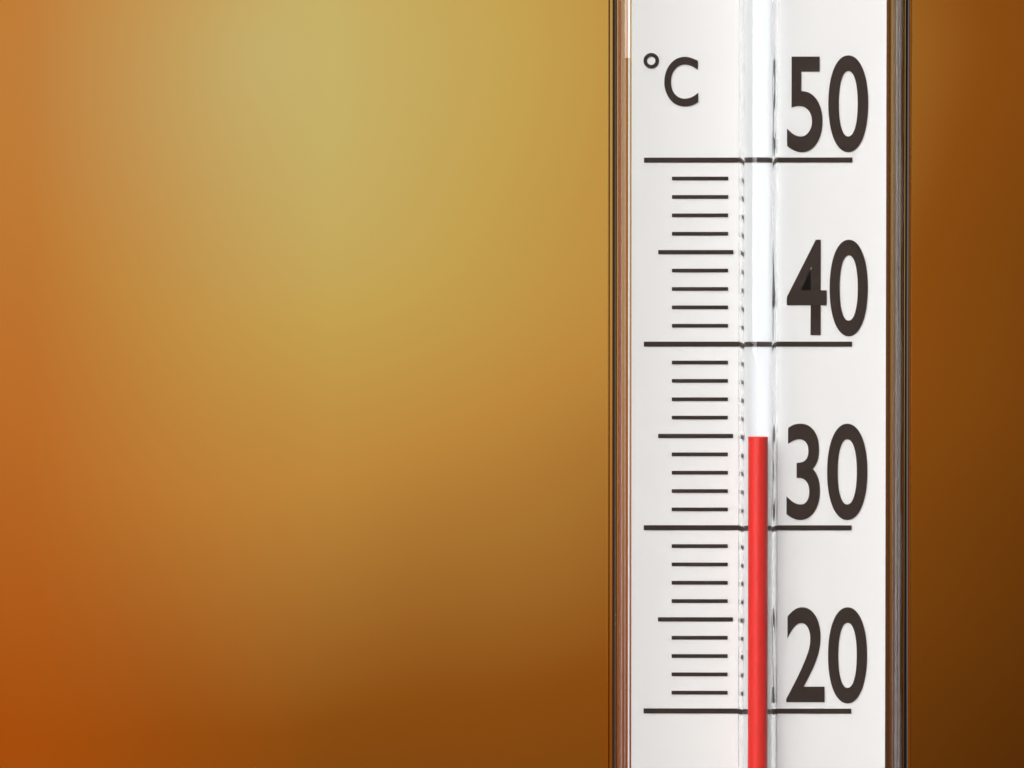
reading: 35 °C
